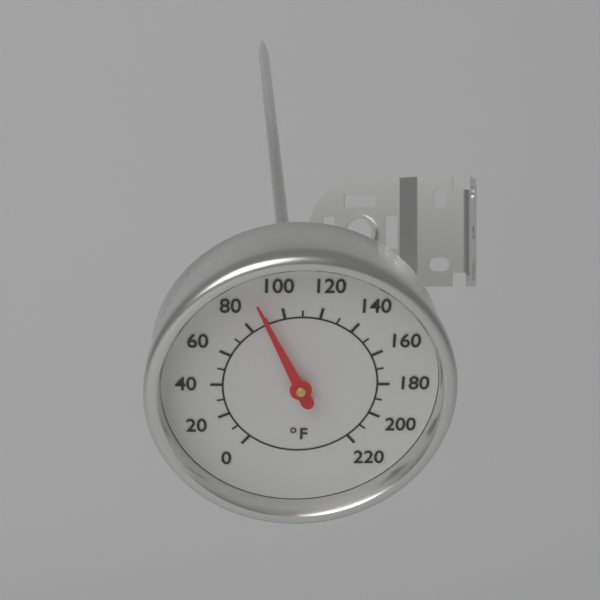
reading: 90 °F
